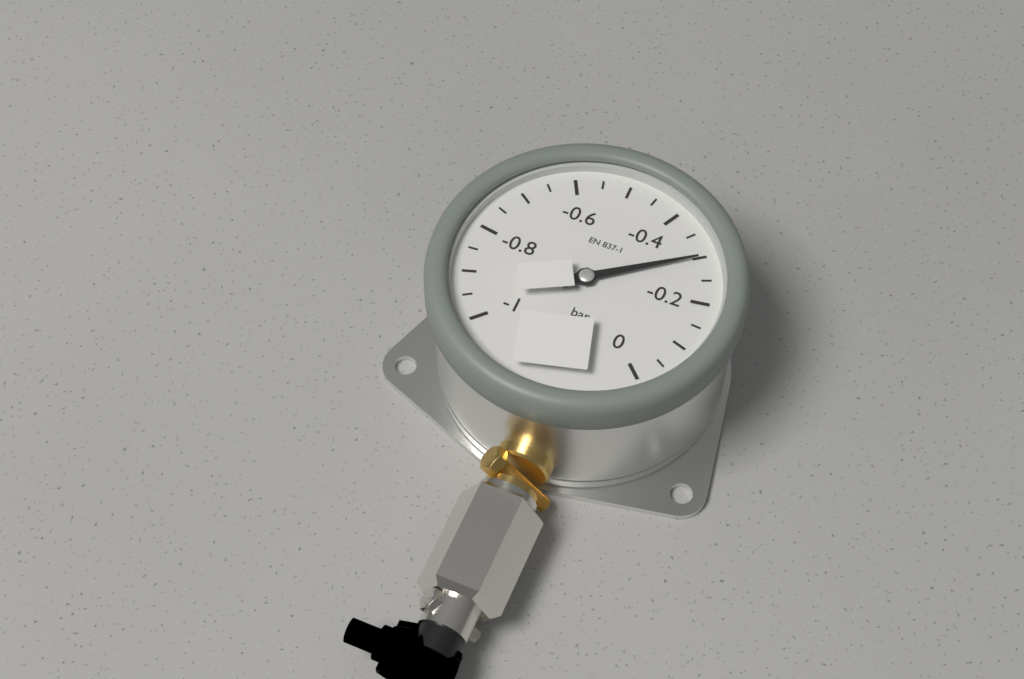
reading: -0.30 bar
